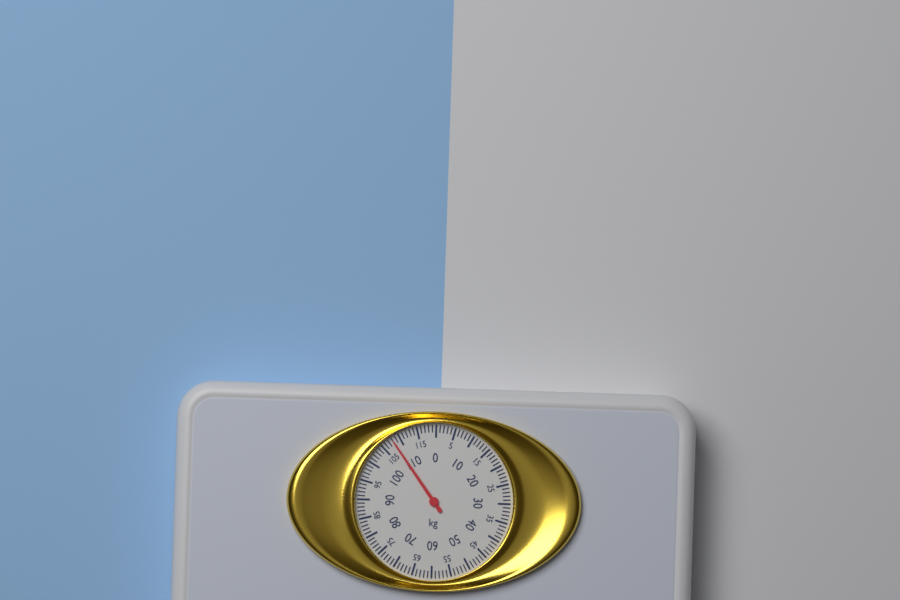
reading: 108 kg
